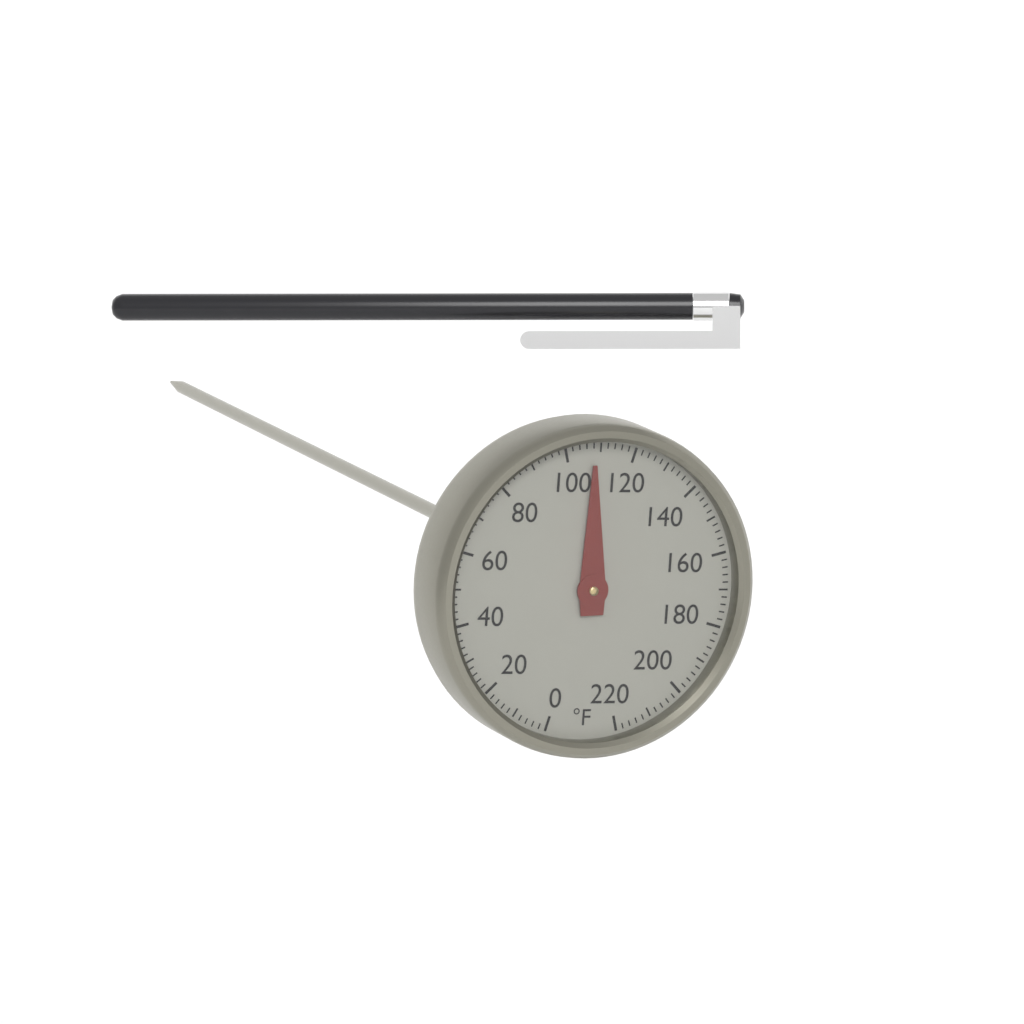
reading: 108 °F
